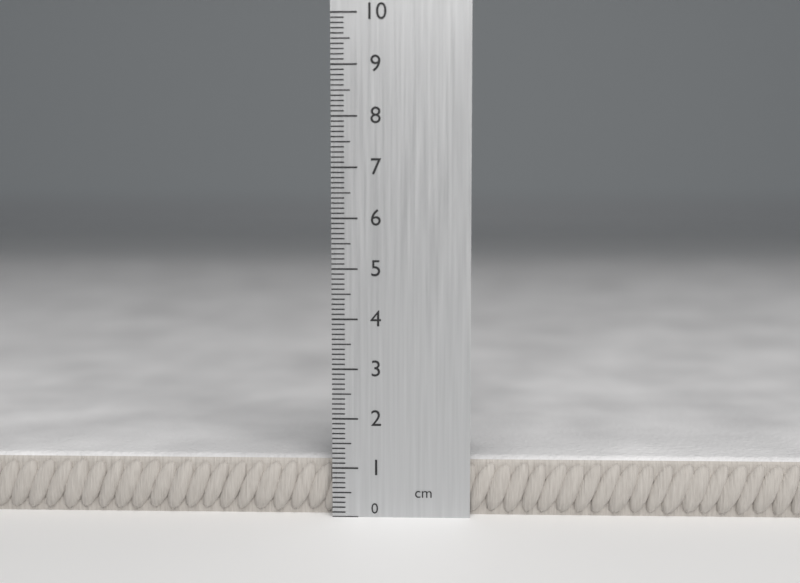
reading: 1.2 cm
